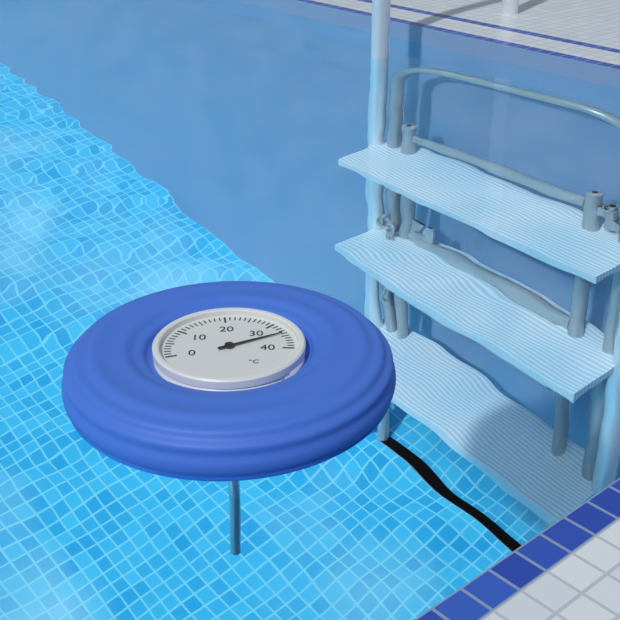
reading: 34 °C
